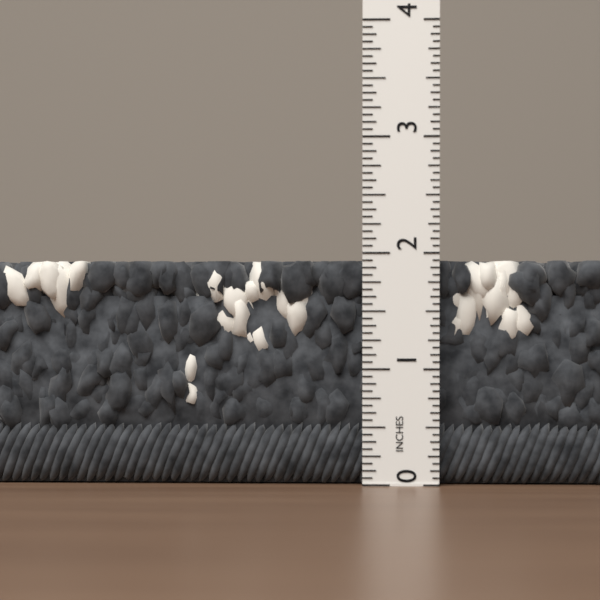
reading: 1.9375 in
